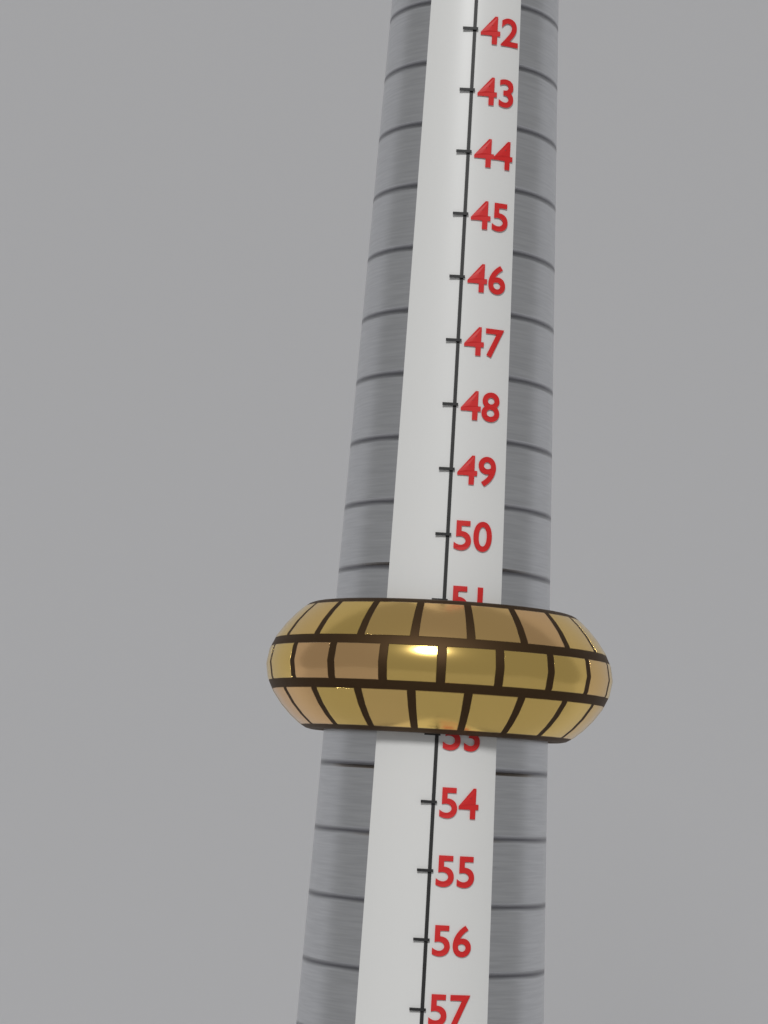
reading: 53 (no unit)
